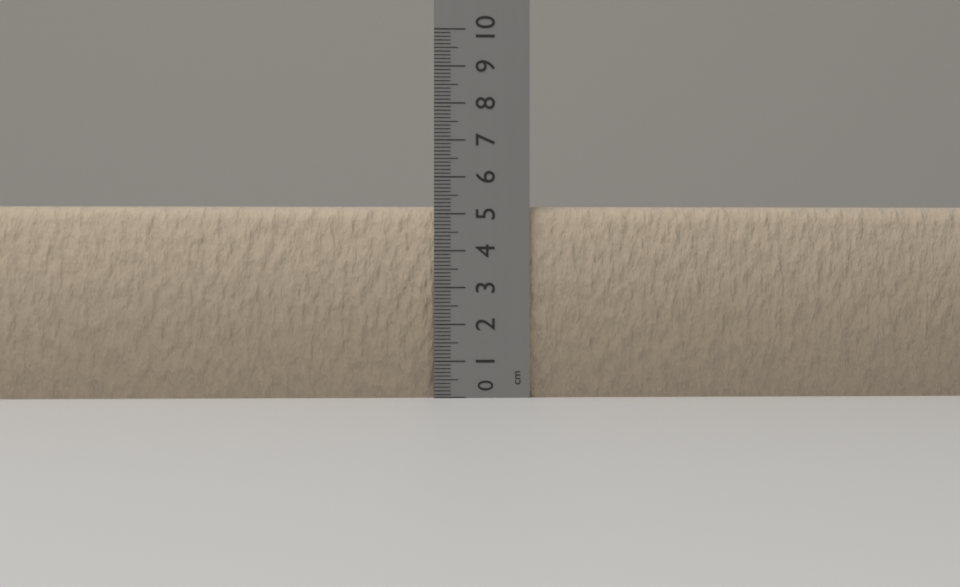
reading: 5.2 cm
